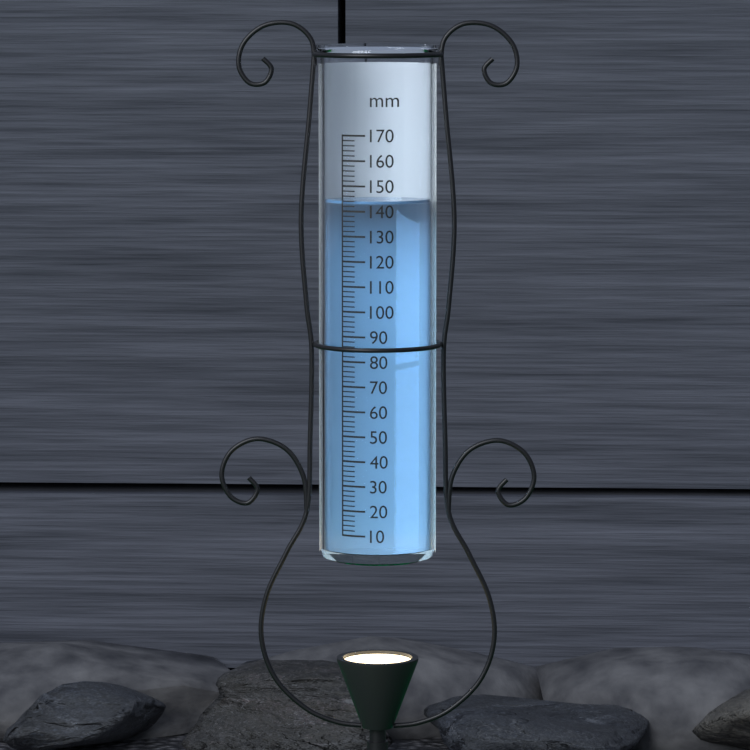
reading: 144 mm
